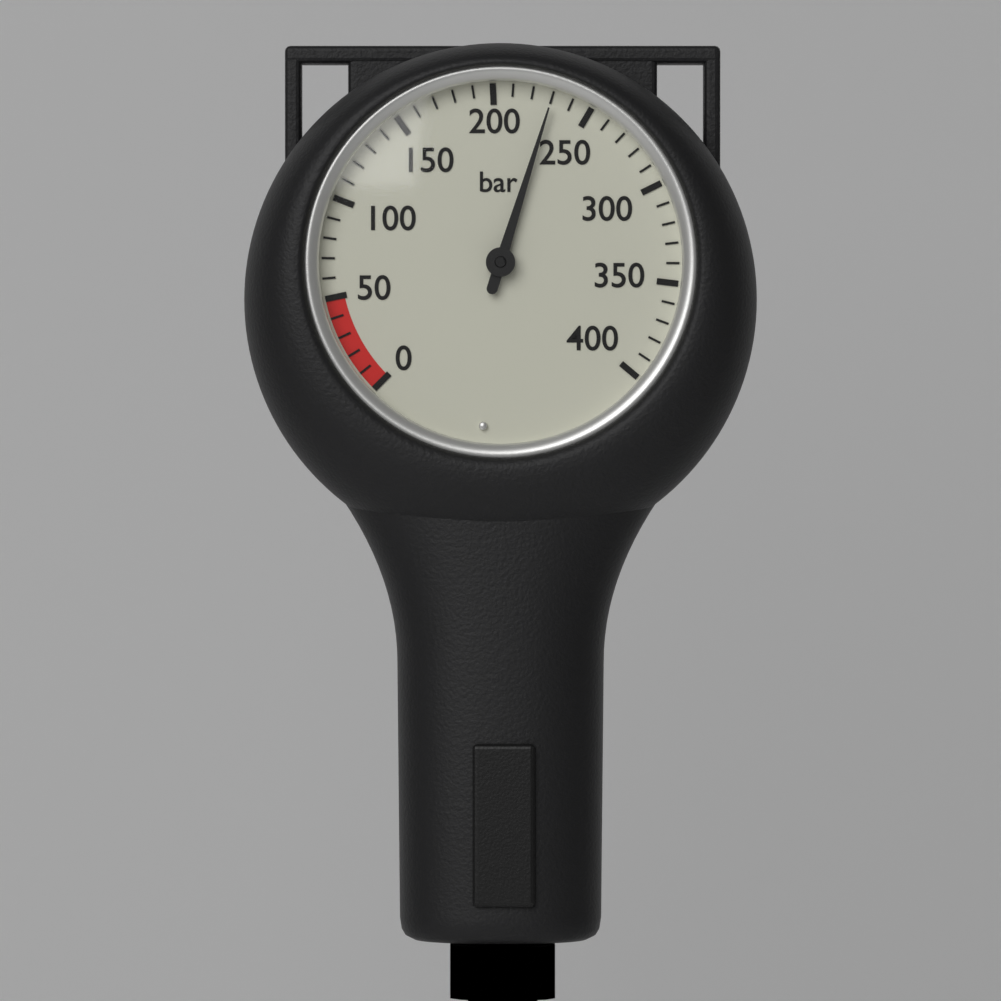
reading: 230 bar
